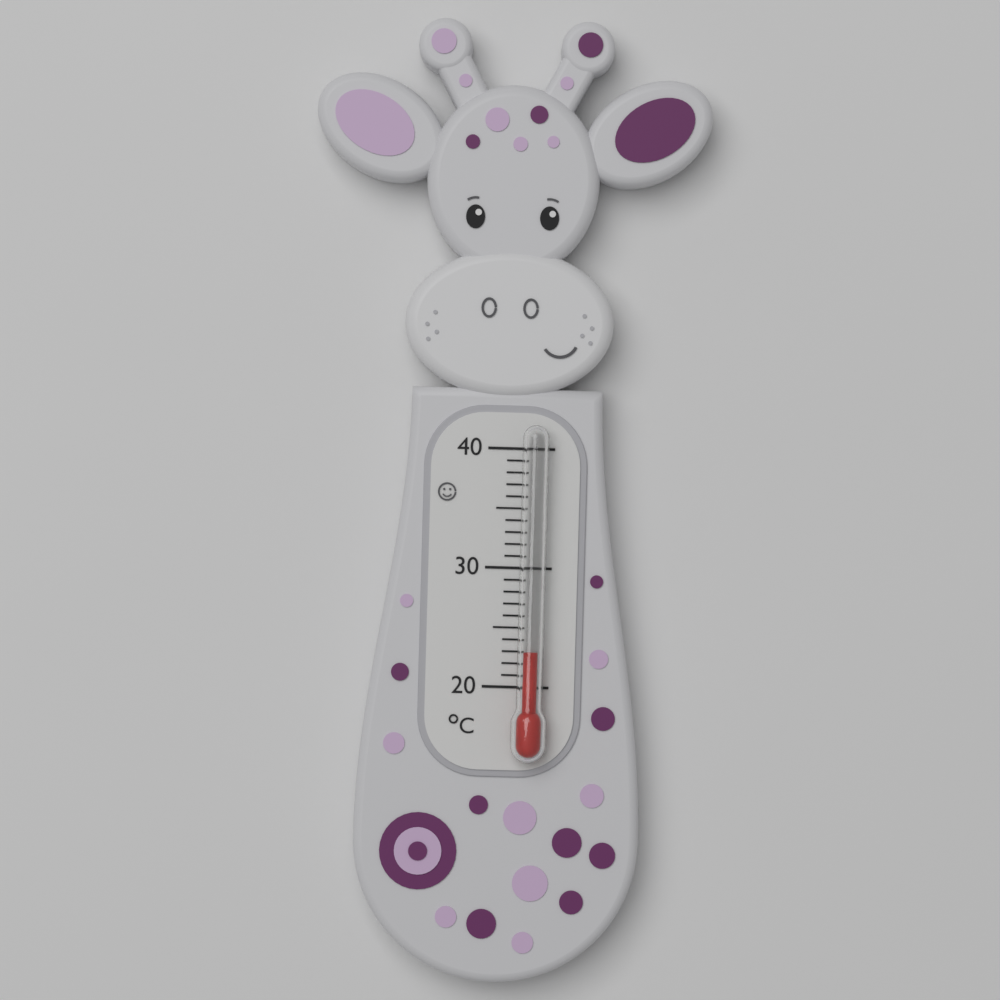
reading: 23 °C
